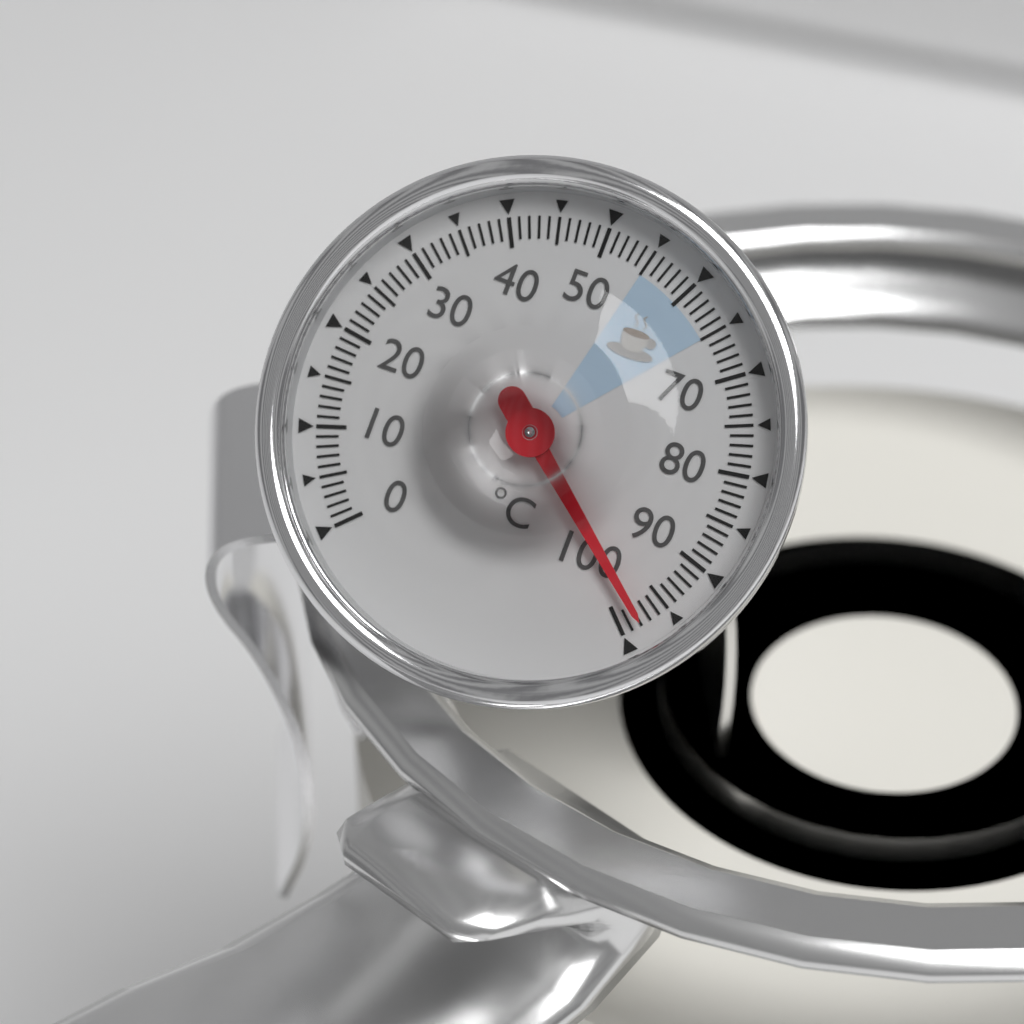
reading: 98 °C
